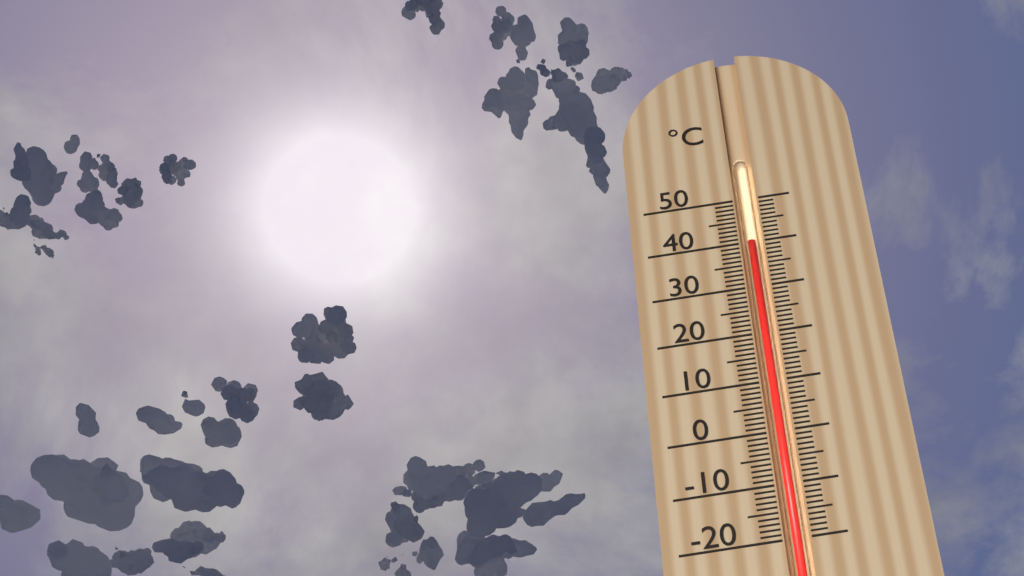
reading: 40 °C
